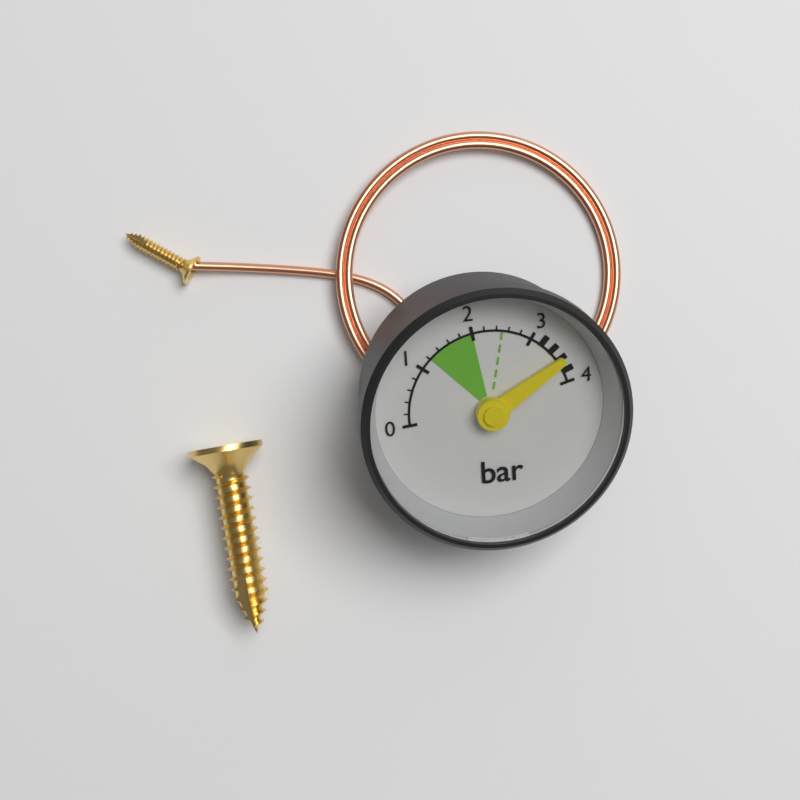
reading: 3.6 bar
